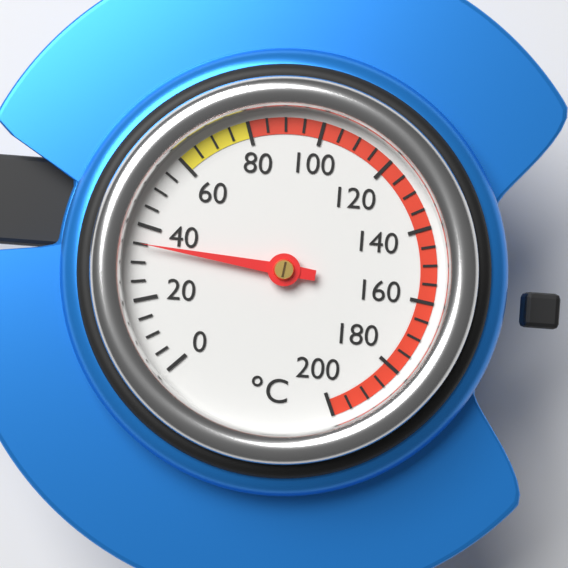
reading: 35 °C
